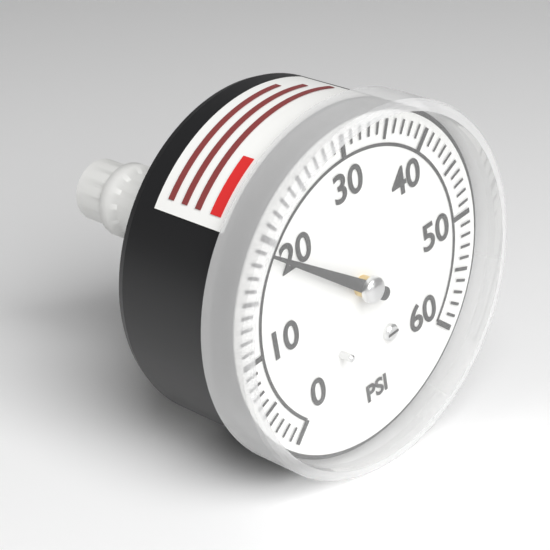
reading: 19 psi
